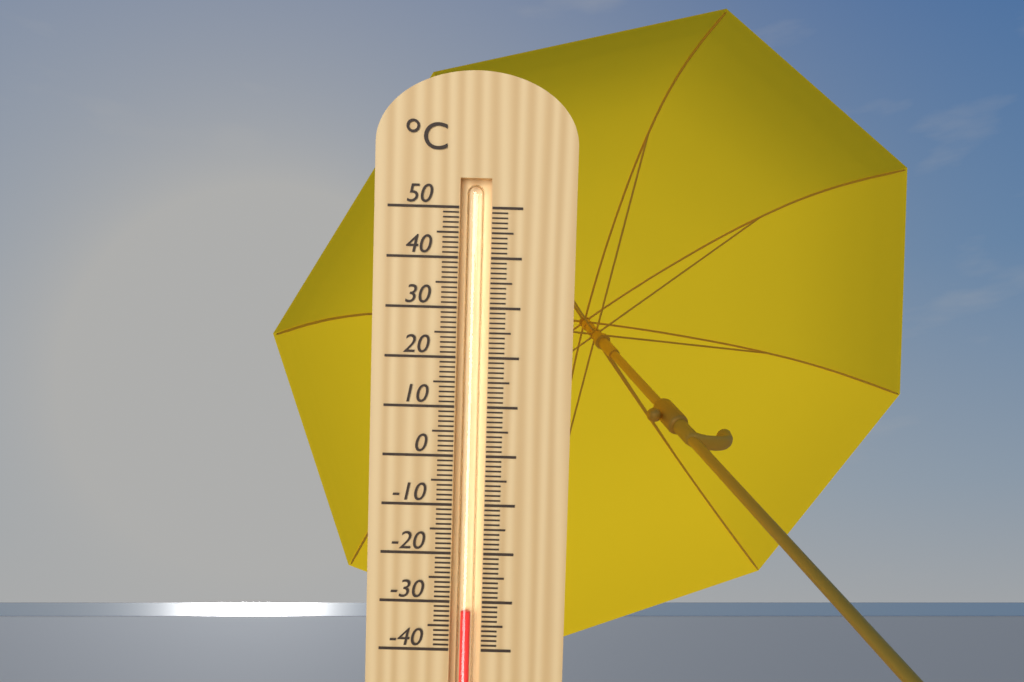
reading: -32 °C
